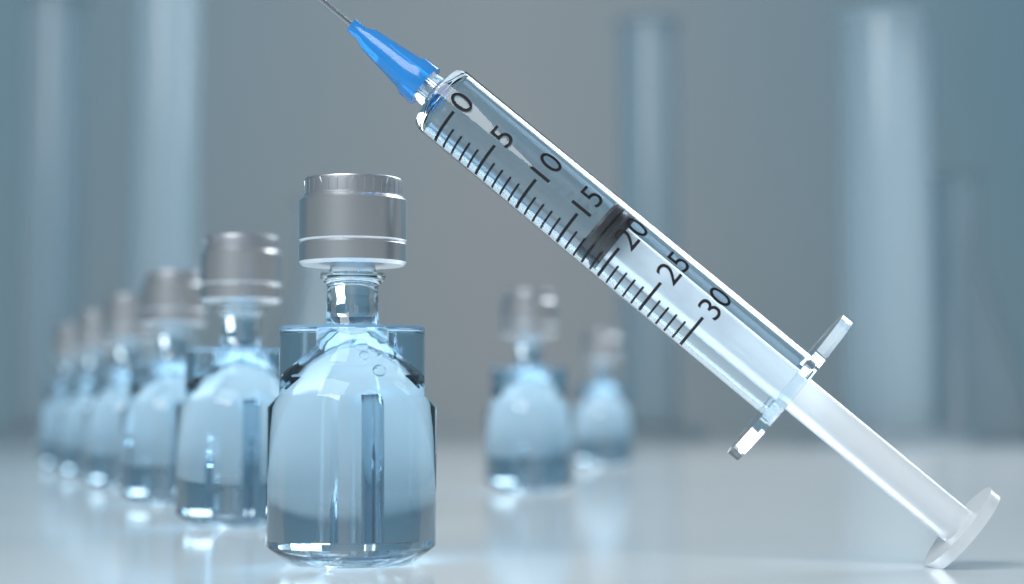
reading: 17 (no unit)
